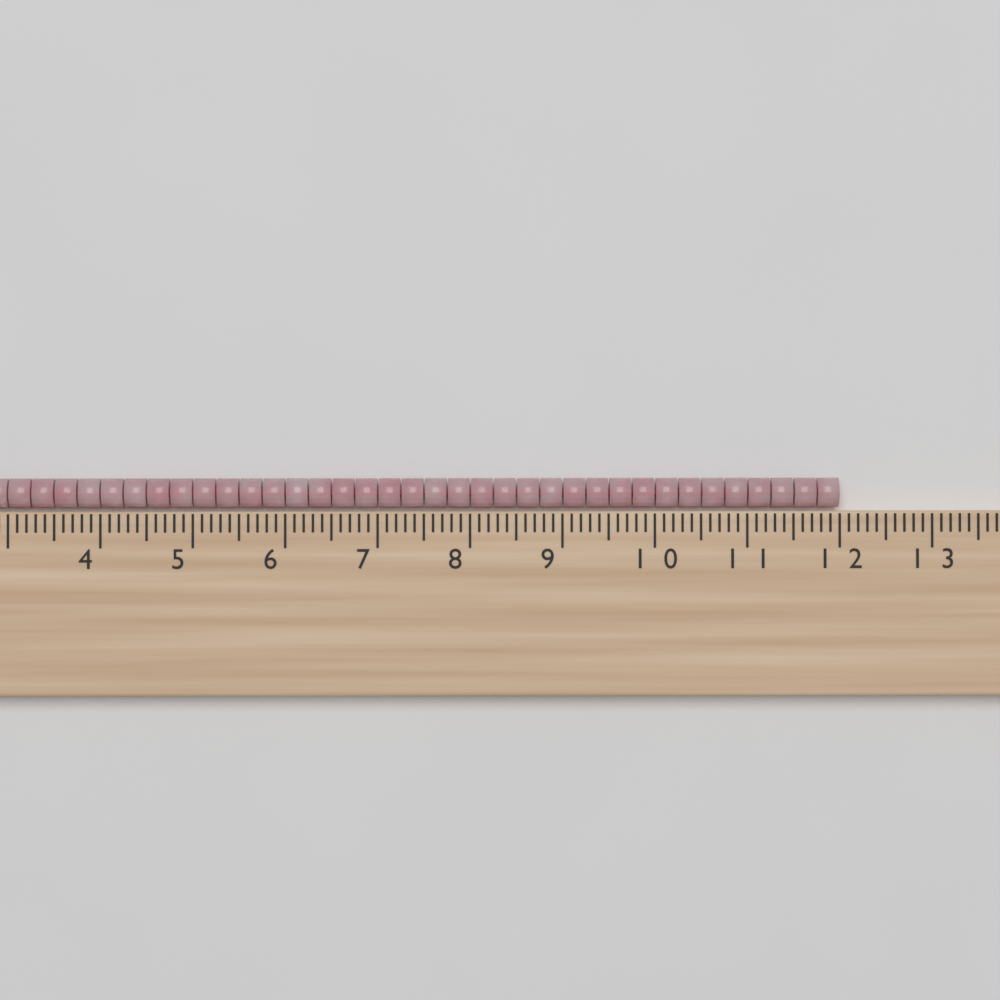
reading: 12.0 cm
